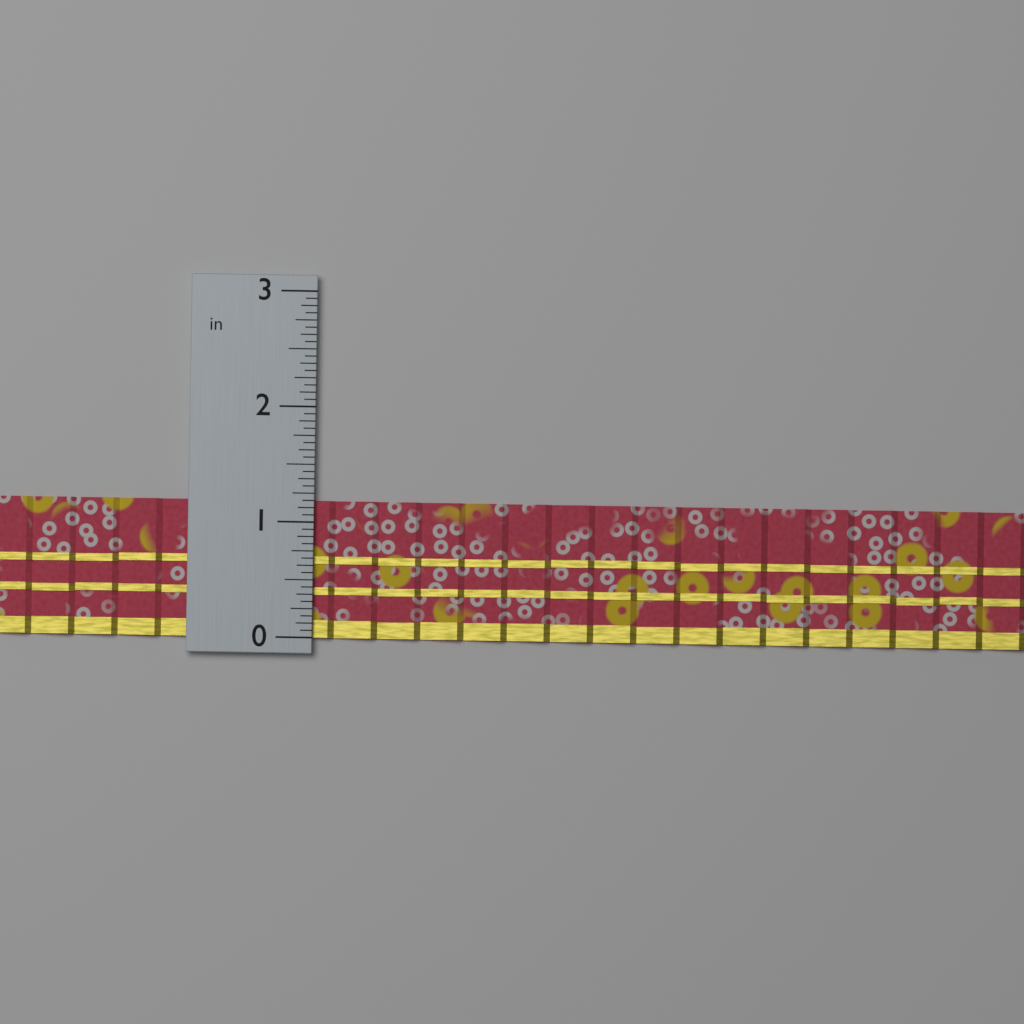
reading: 1.1875 in
